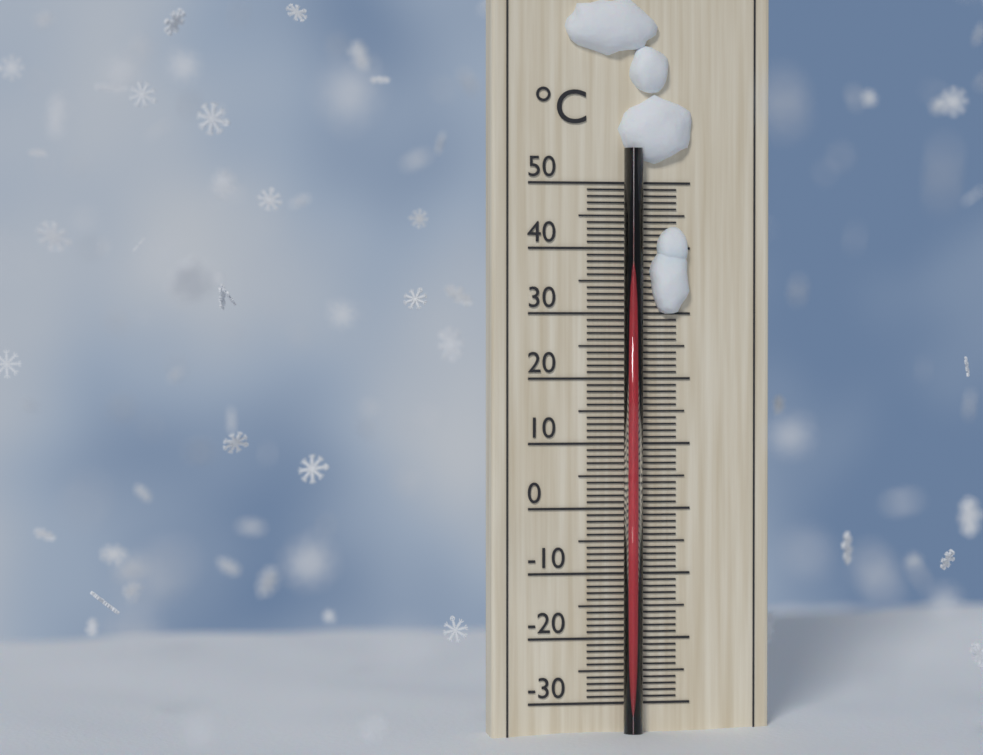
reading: 38 °C
